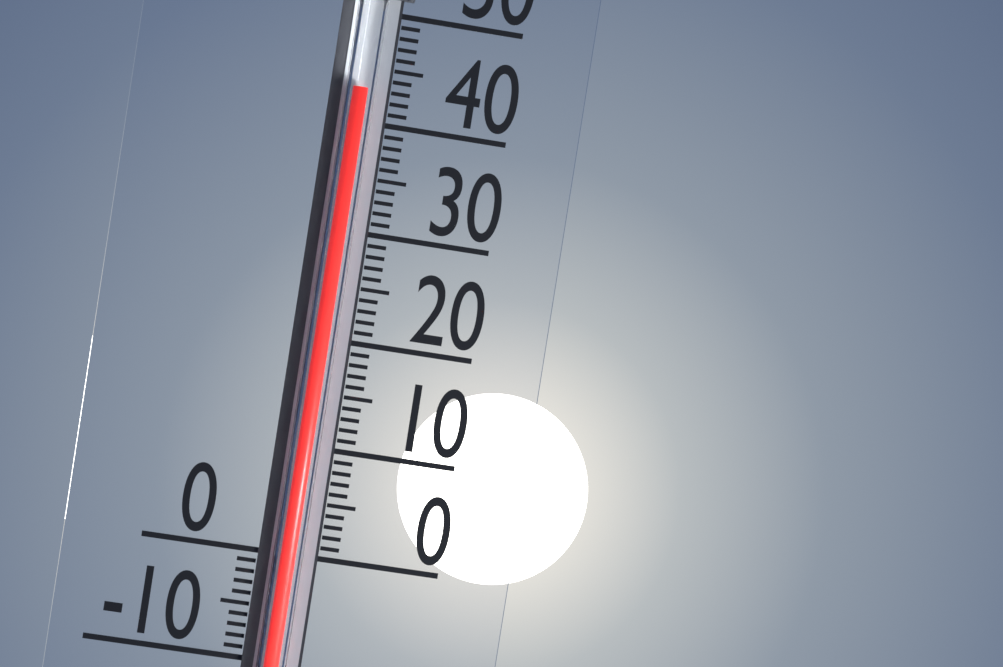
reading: 43 (no unit)
